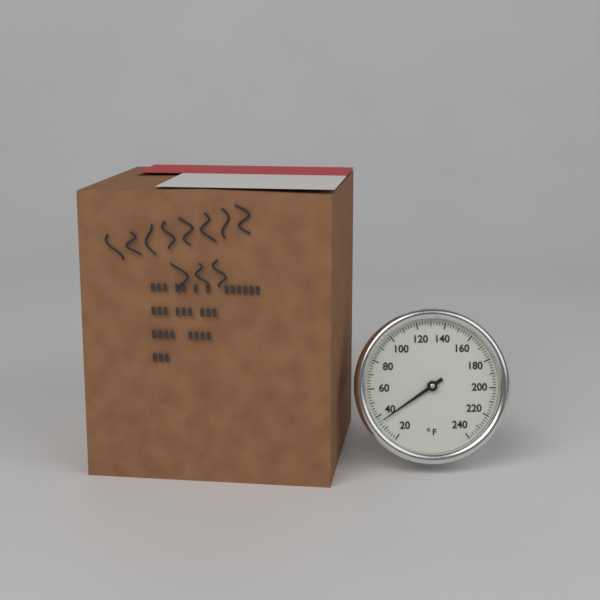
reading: 36 °F
